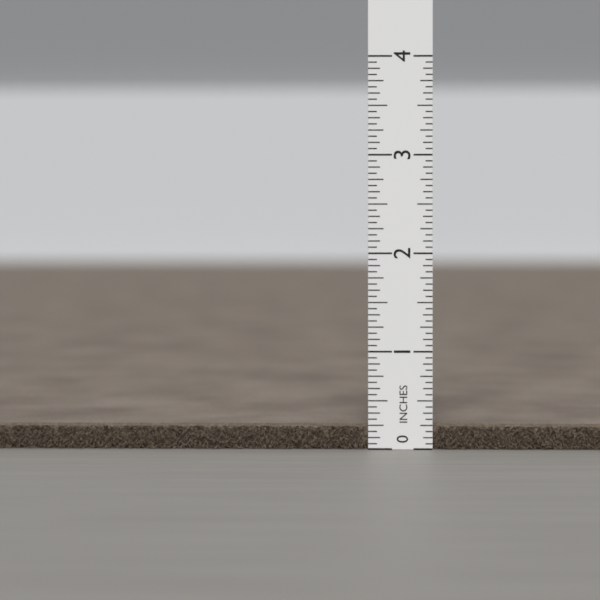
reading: 0.2500 in
